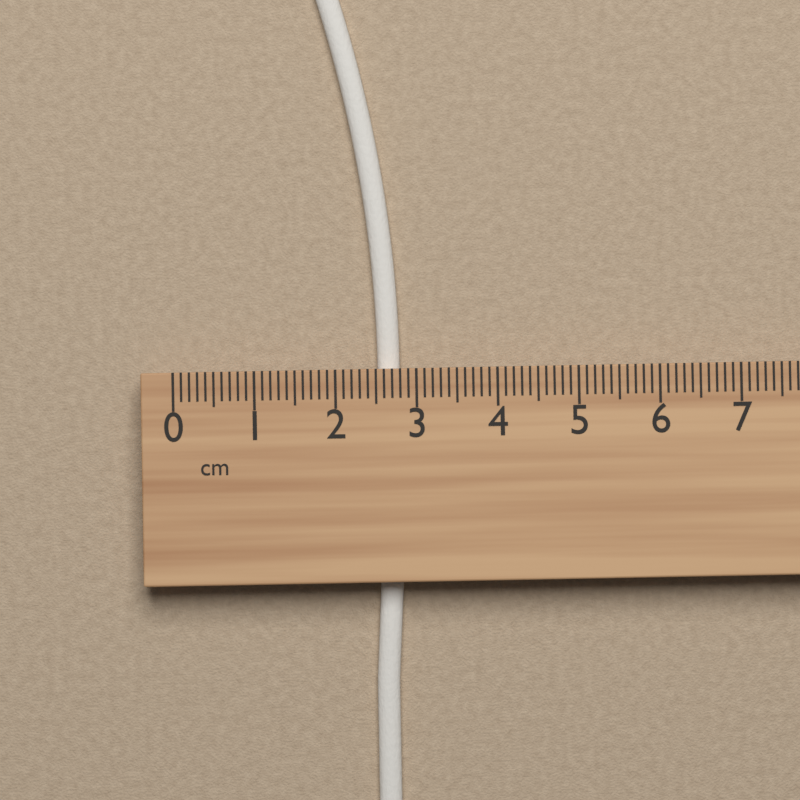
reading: 2.8 cm
